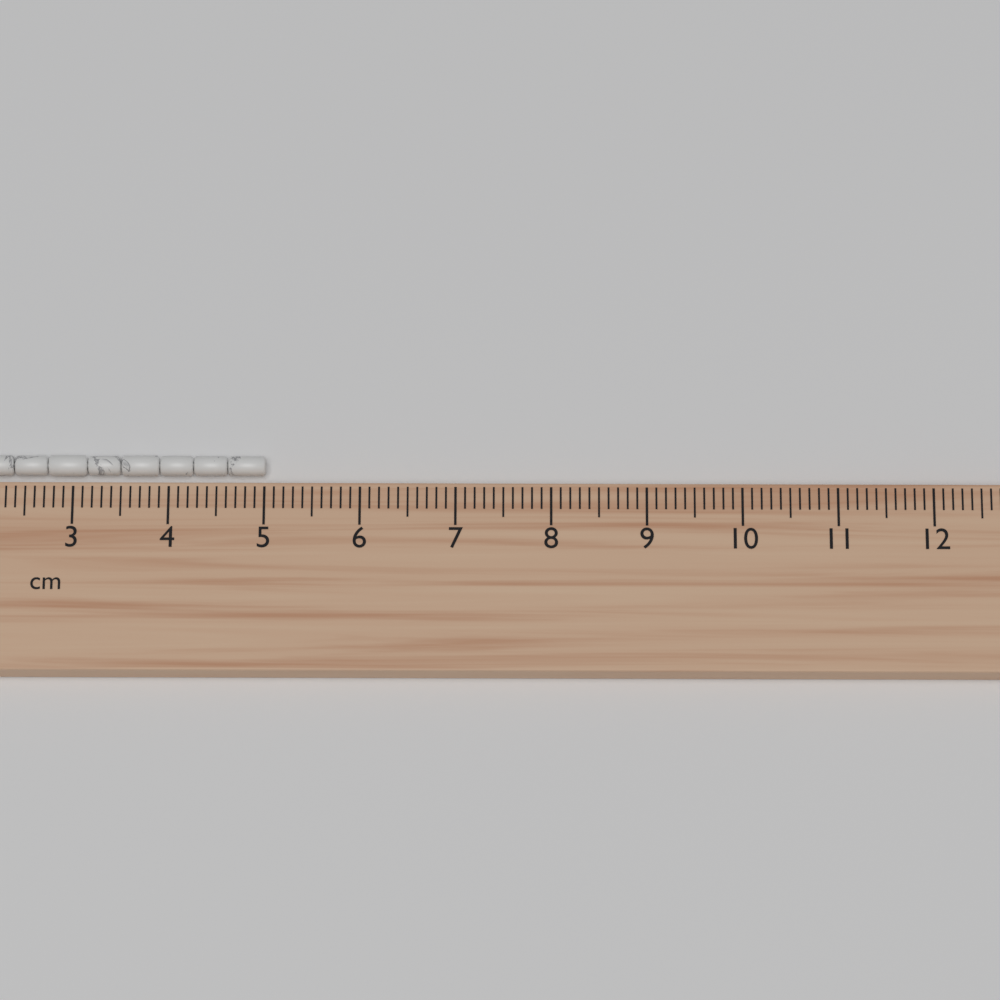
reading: 5.0 cm
